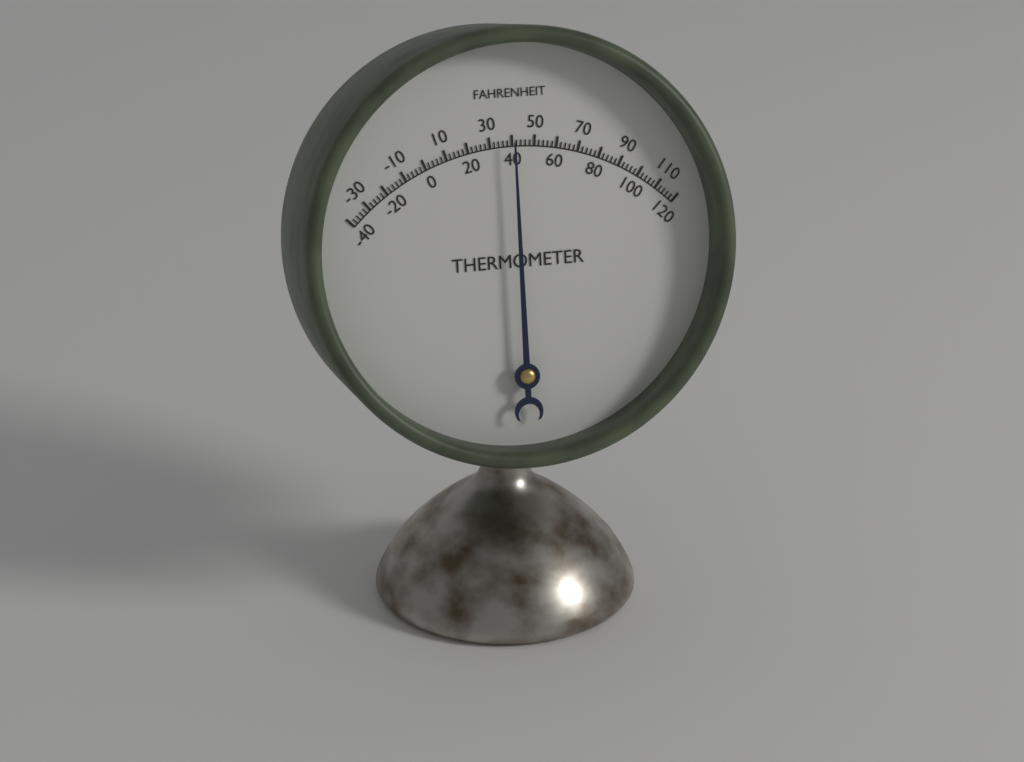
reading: 40 °F
